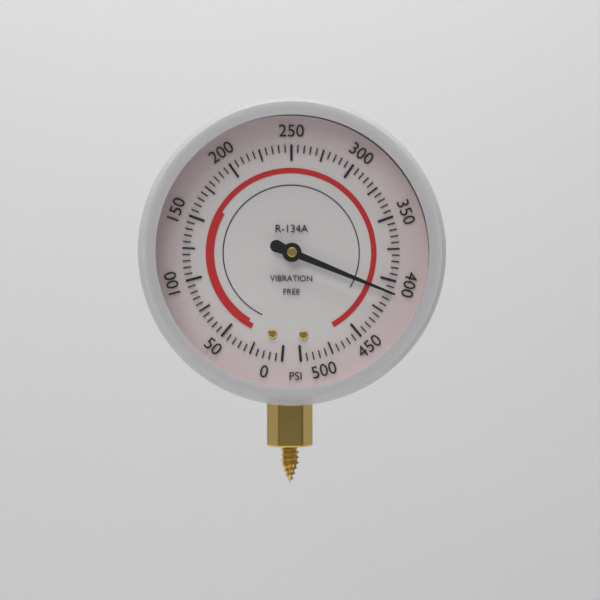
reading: 410 psi
